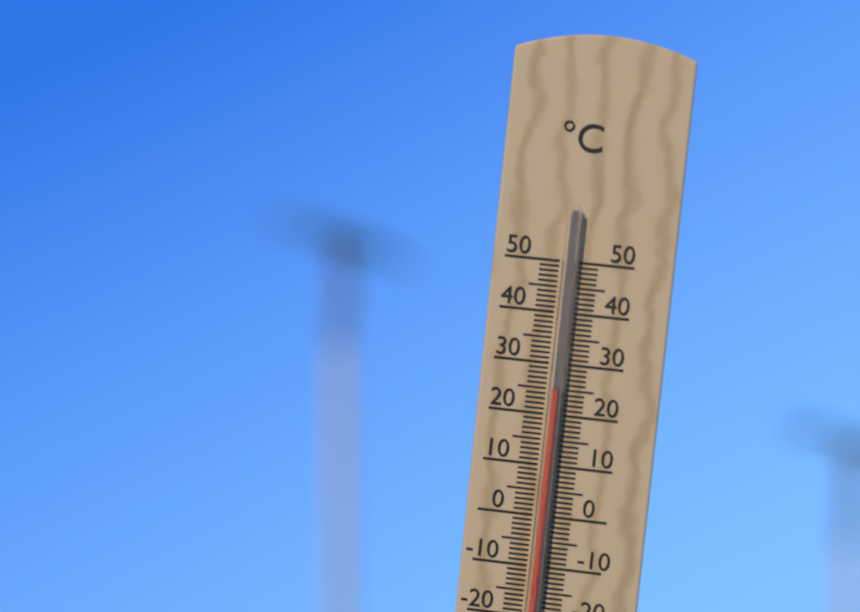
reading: 25 °C
